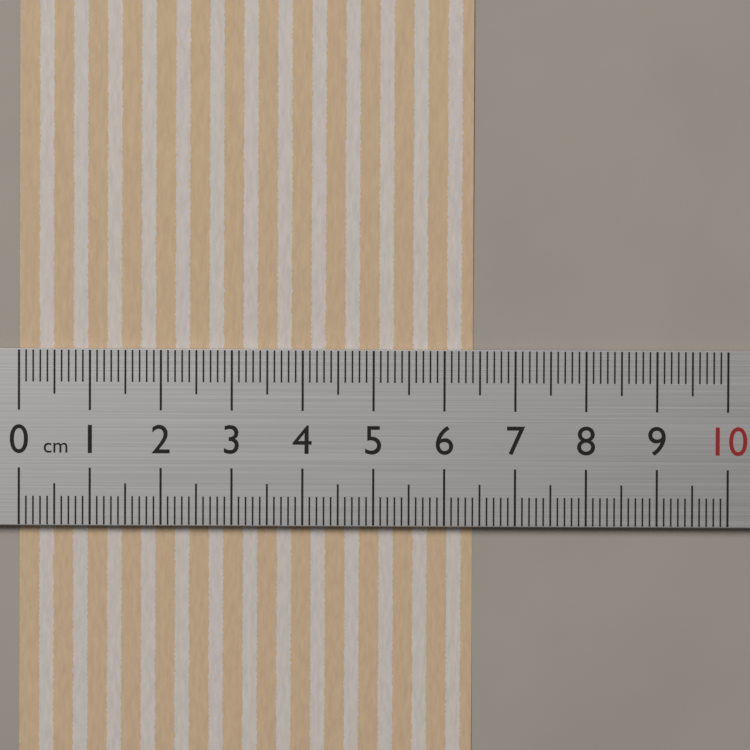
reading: 6.4 cm
